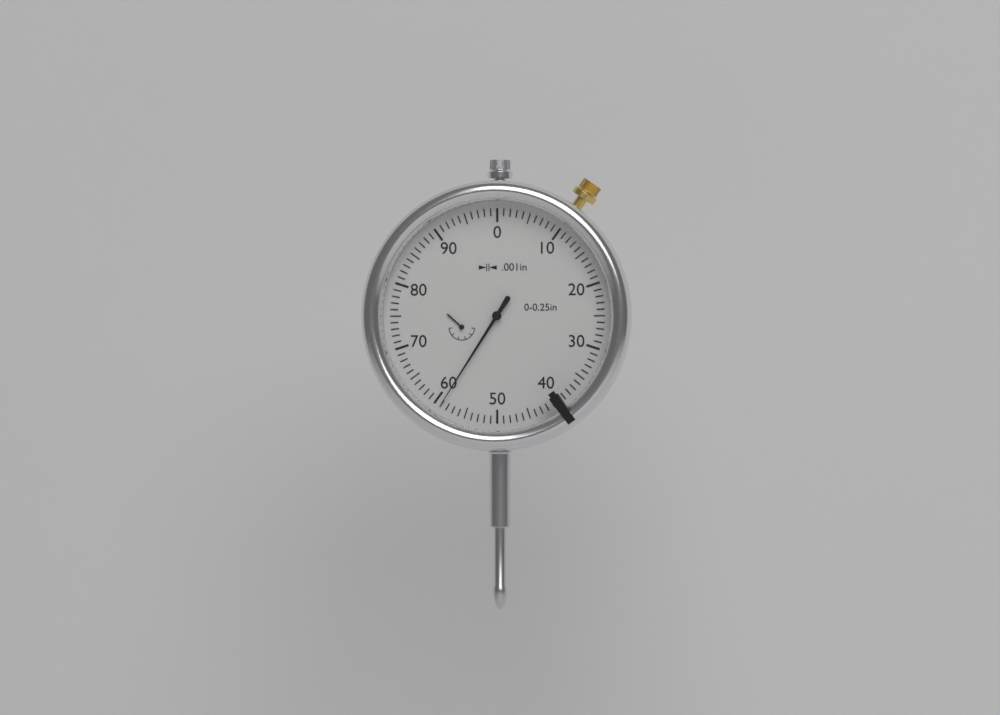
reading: 0.059 in
